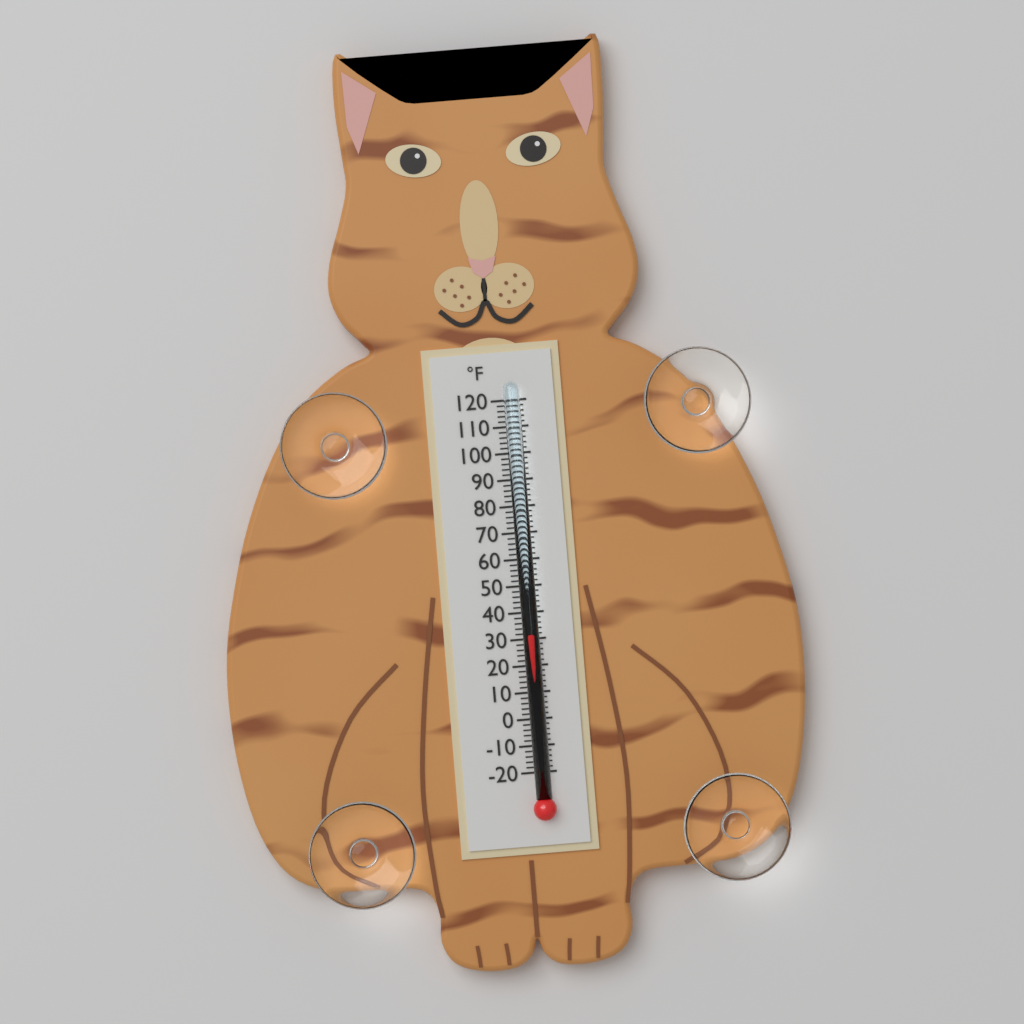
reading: 32 °F
